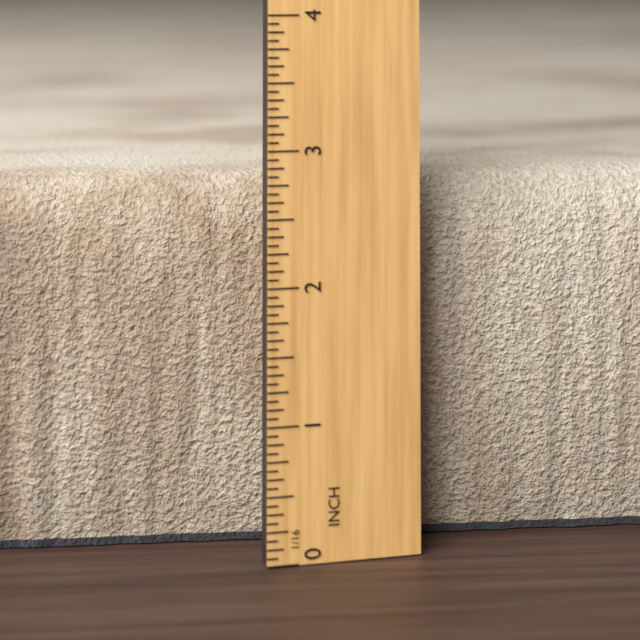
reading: 2.7500 in
